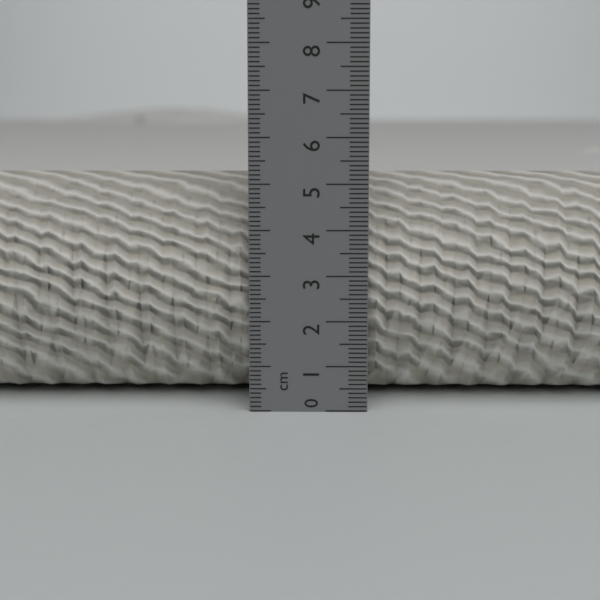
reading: 5.1 cm
